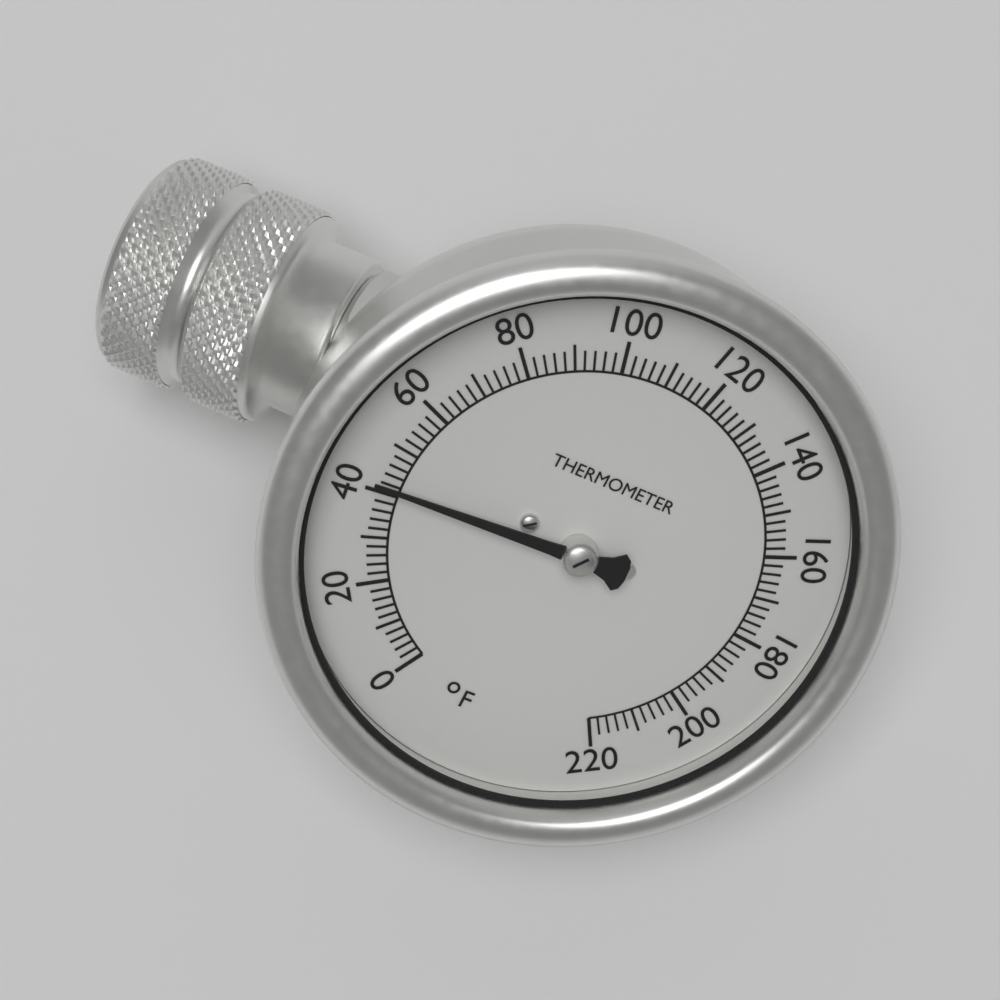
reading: 42 °F
